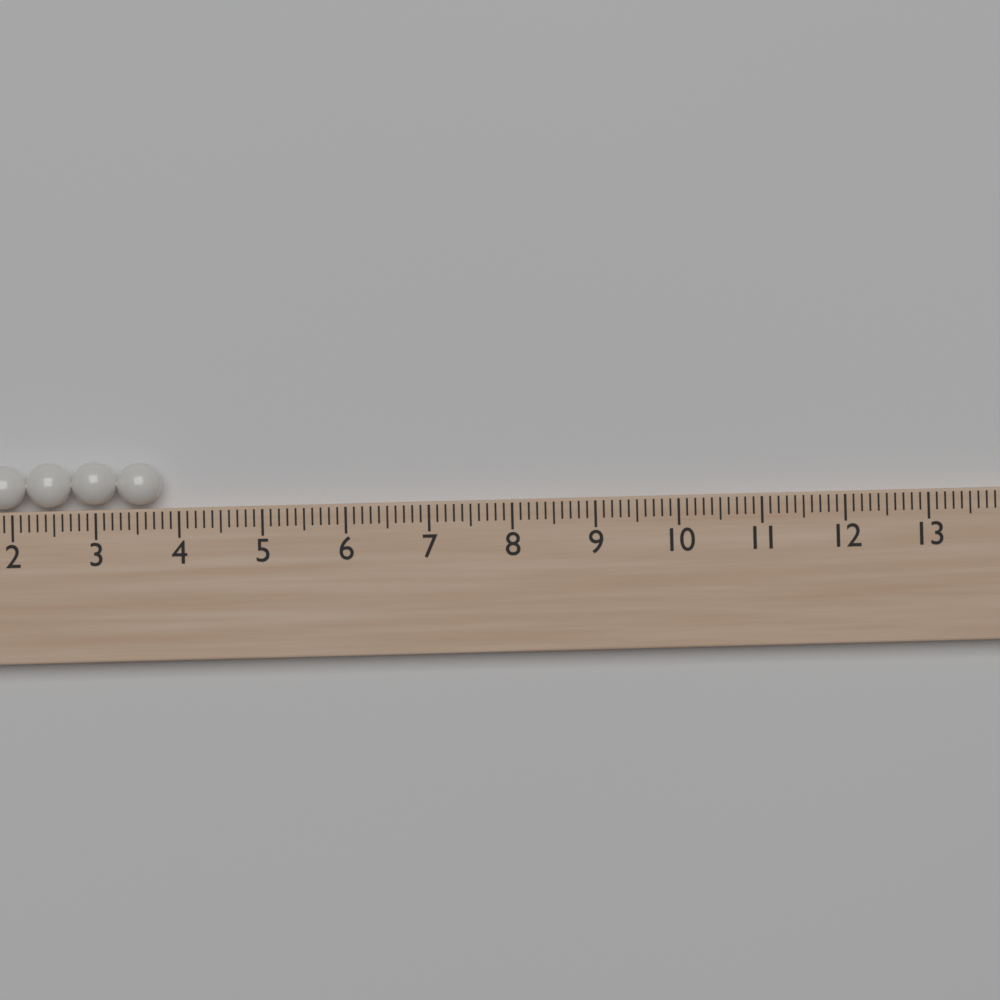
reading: 3.8 (no unit)
